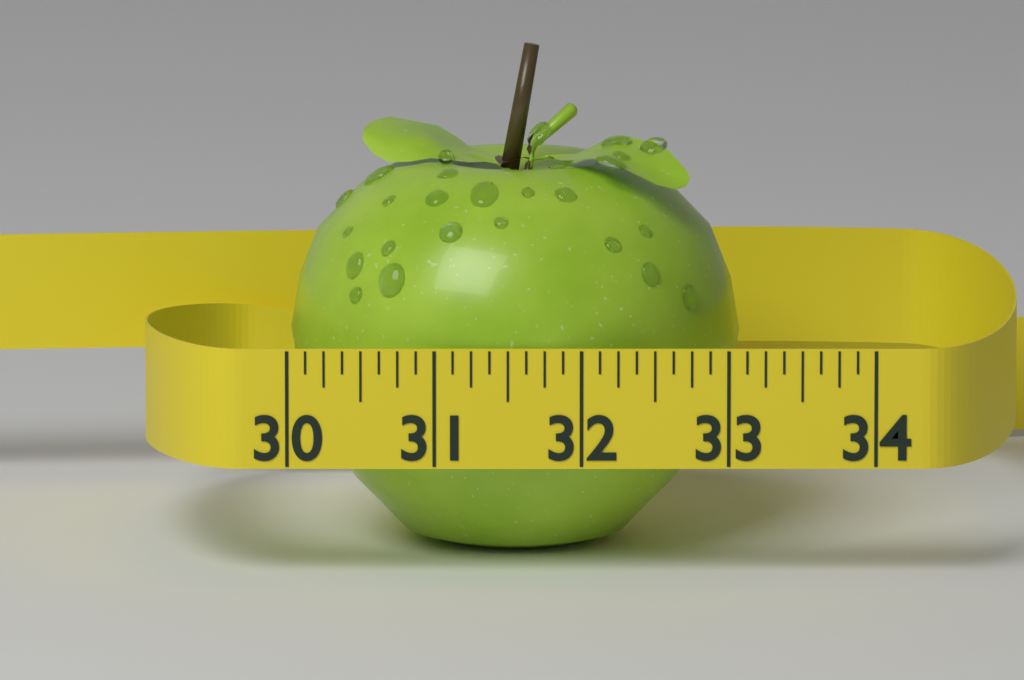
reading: 33.100 (no unit)
